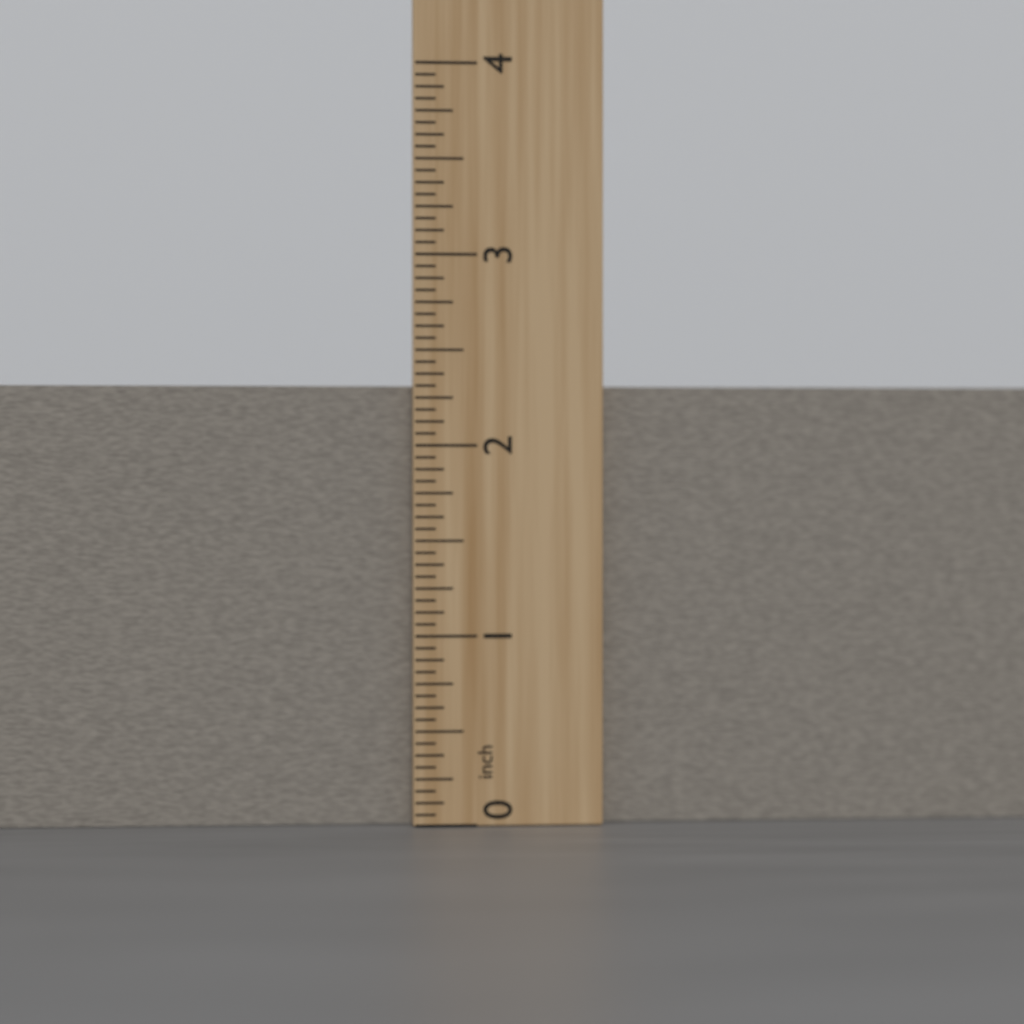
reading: 2.3125 inch
